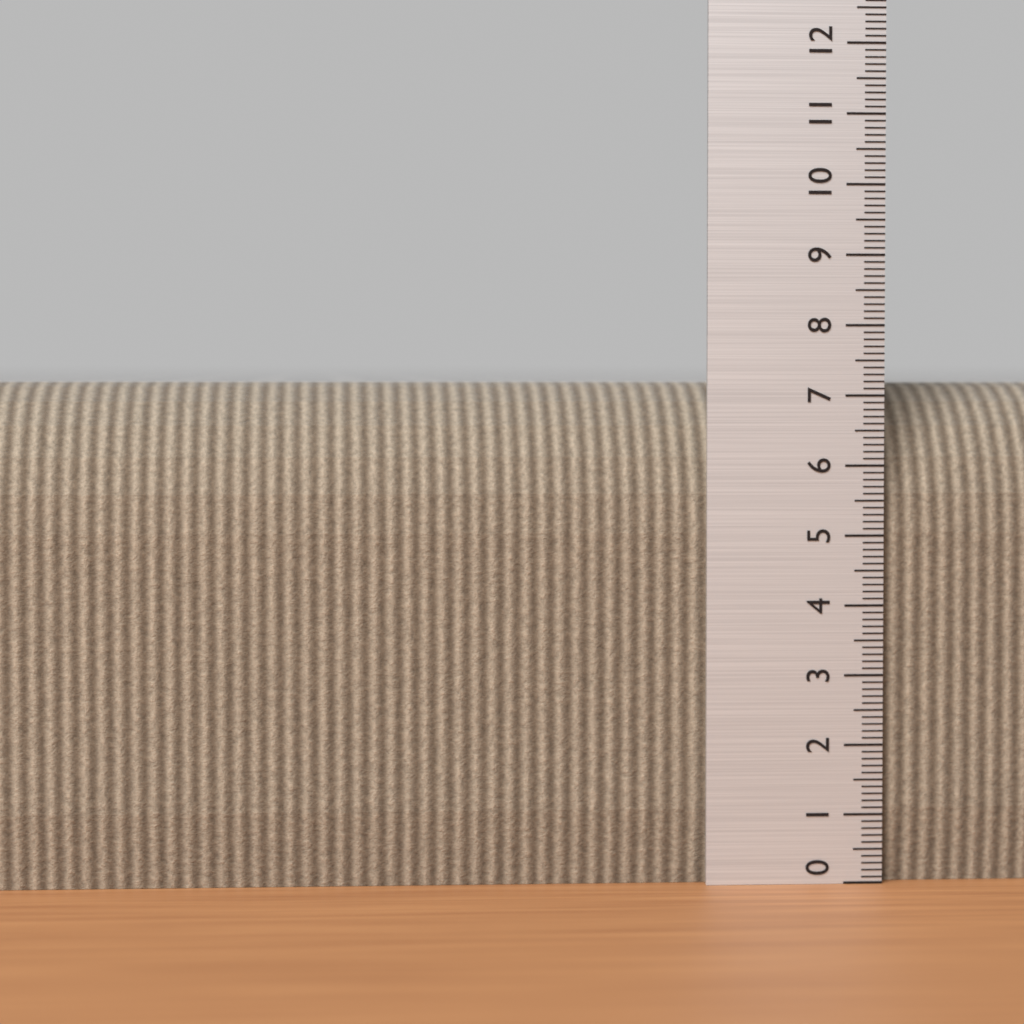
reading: 7.2 (no unit)
